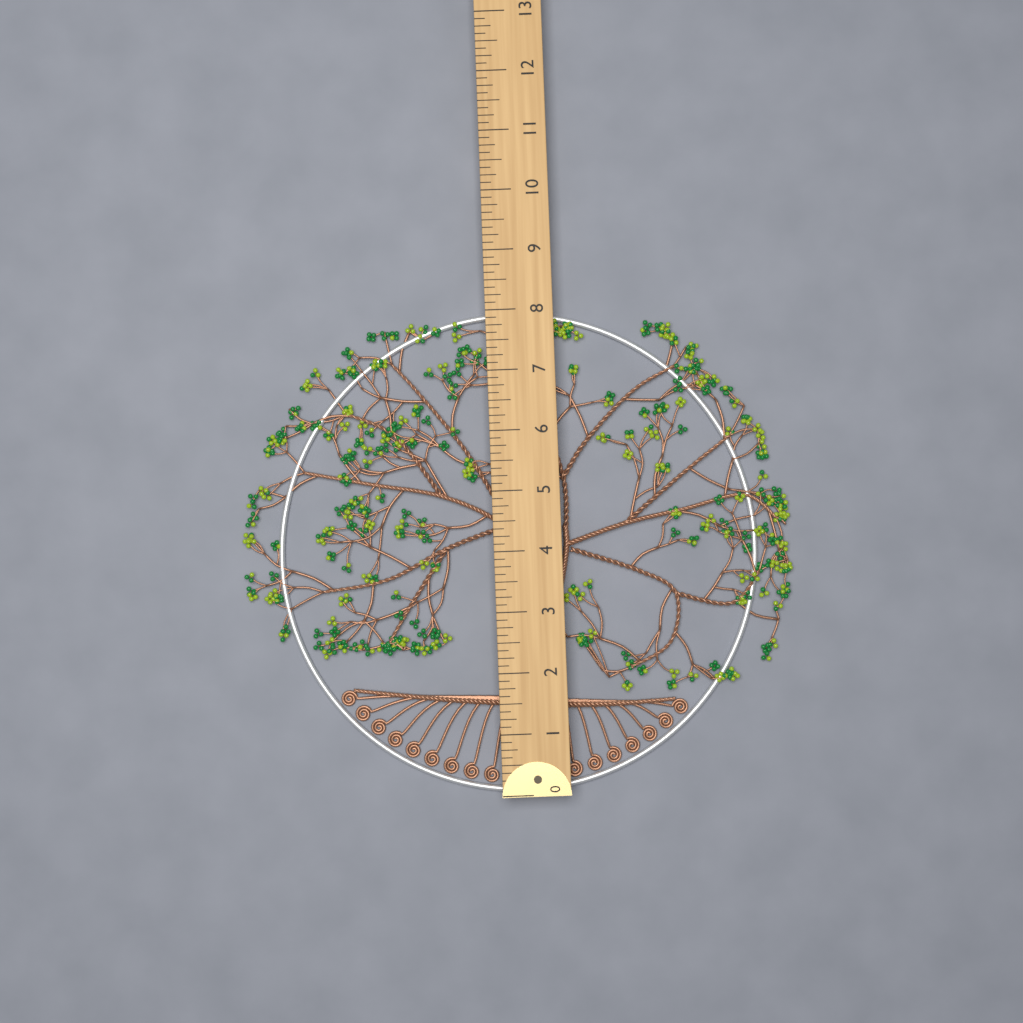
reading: 8.000 (no unit)
